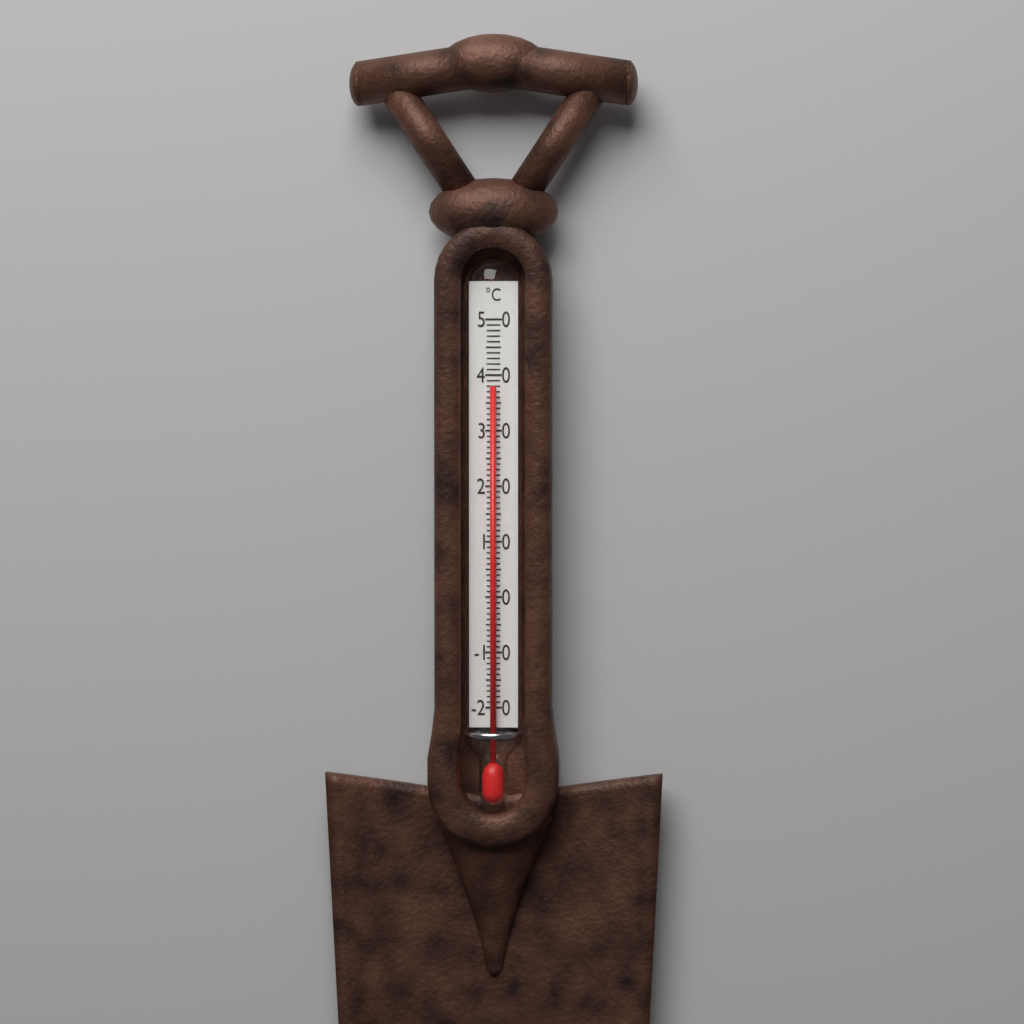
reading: 38 °C
